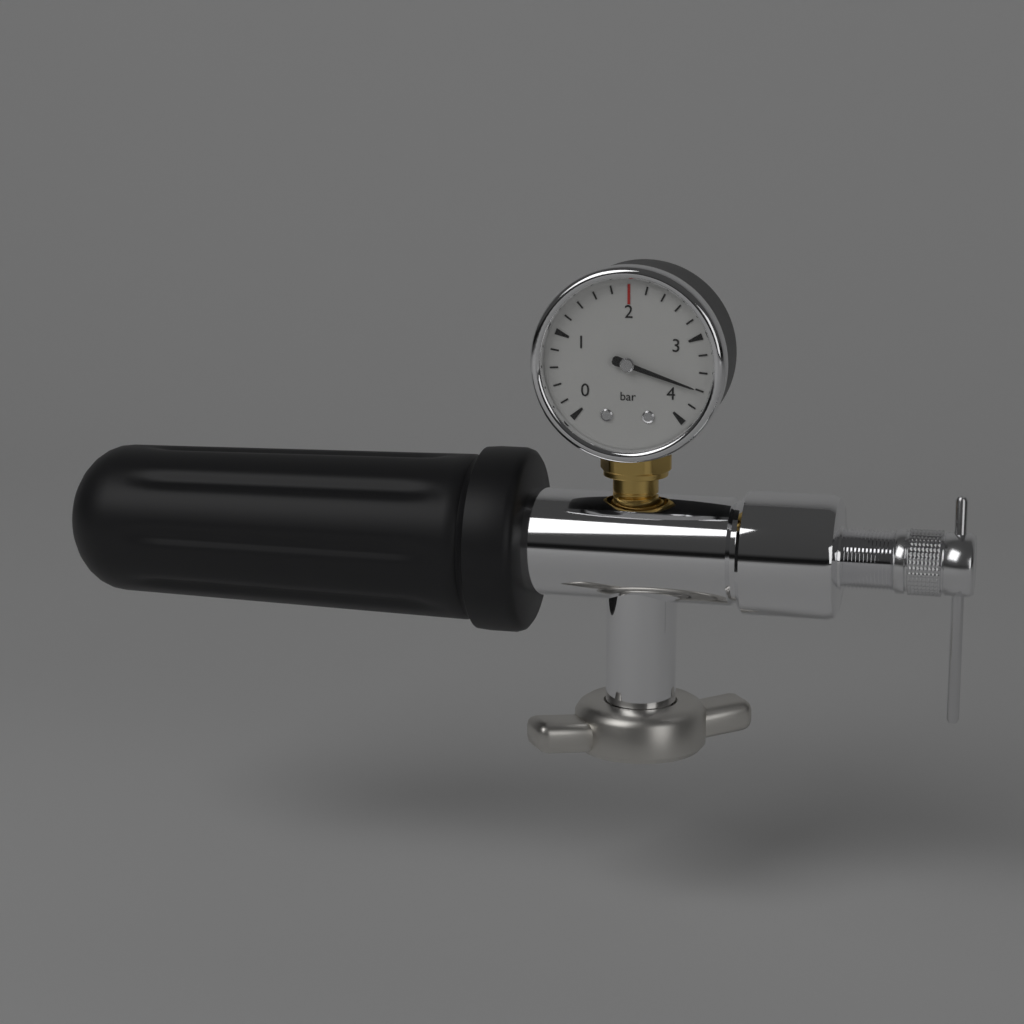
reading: 3.6 bar
